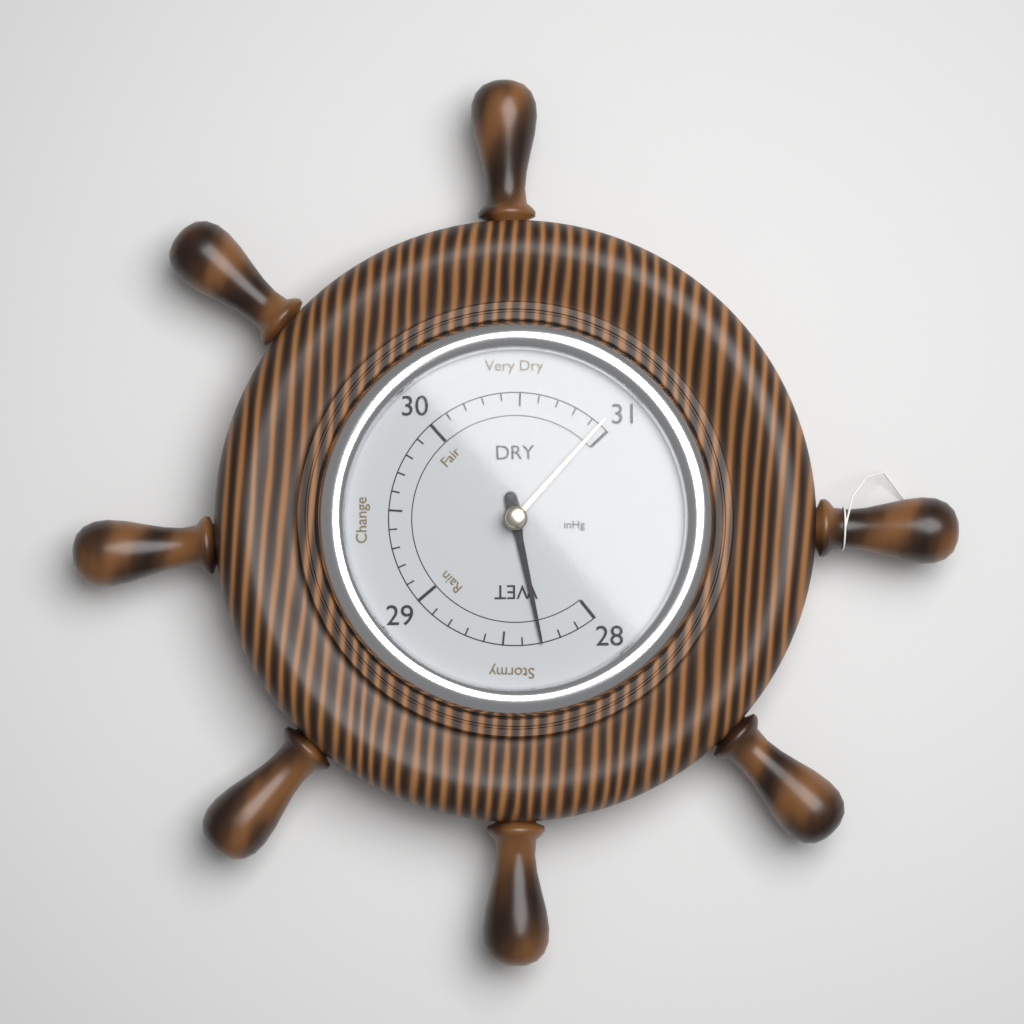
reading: 28.3 inHg
